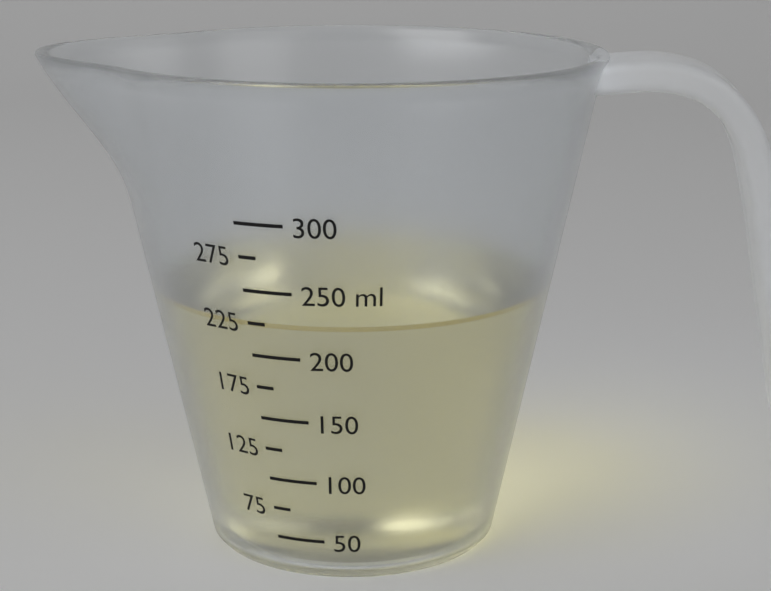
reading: 225 ml
